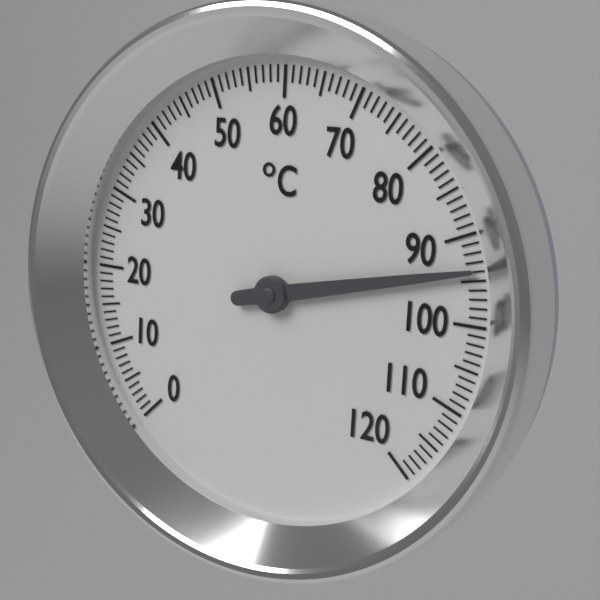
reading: 94 °C
